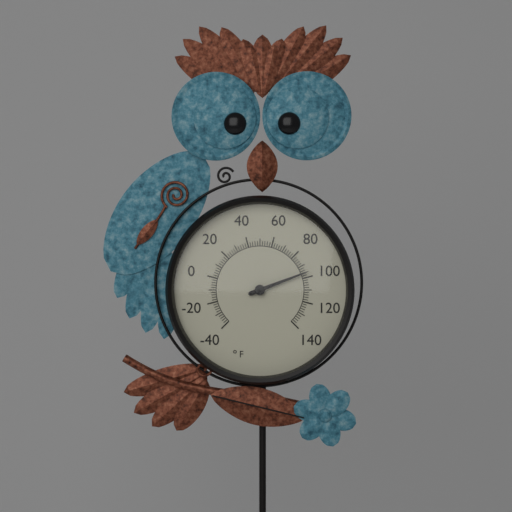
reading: 96 °F
